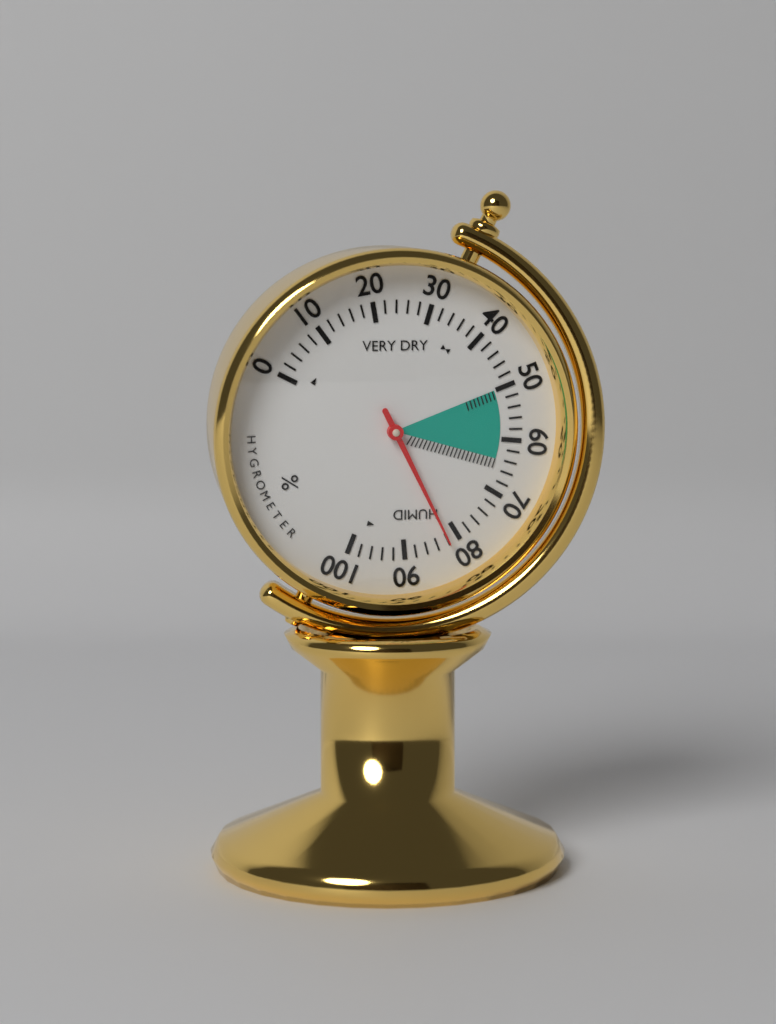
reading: 82 %
